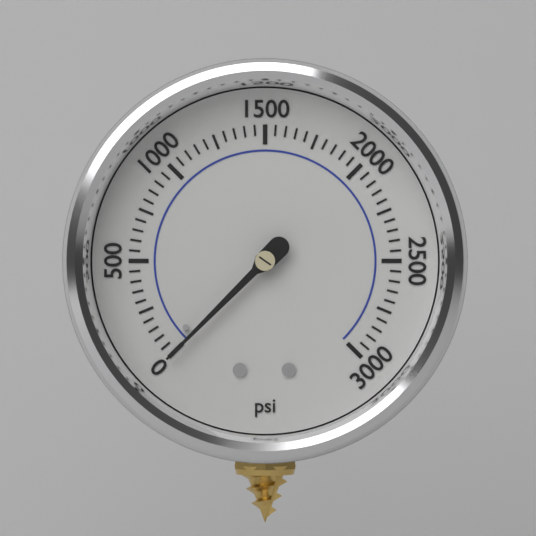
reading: 0 psi
